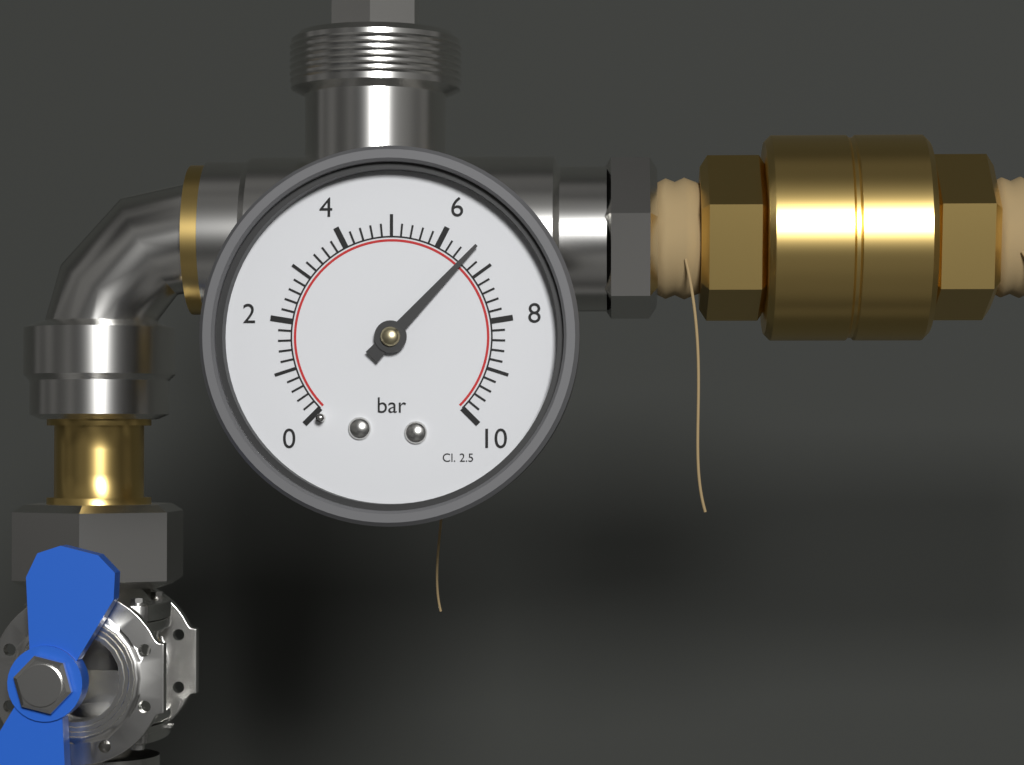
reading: 6.6 bar
